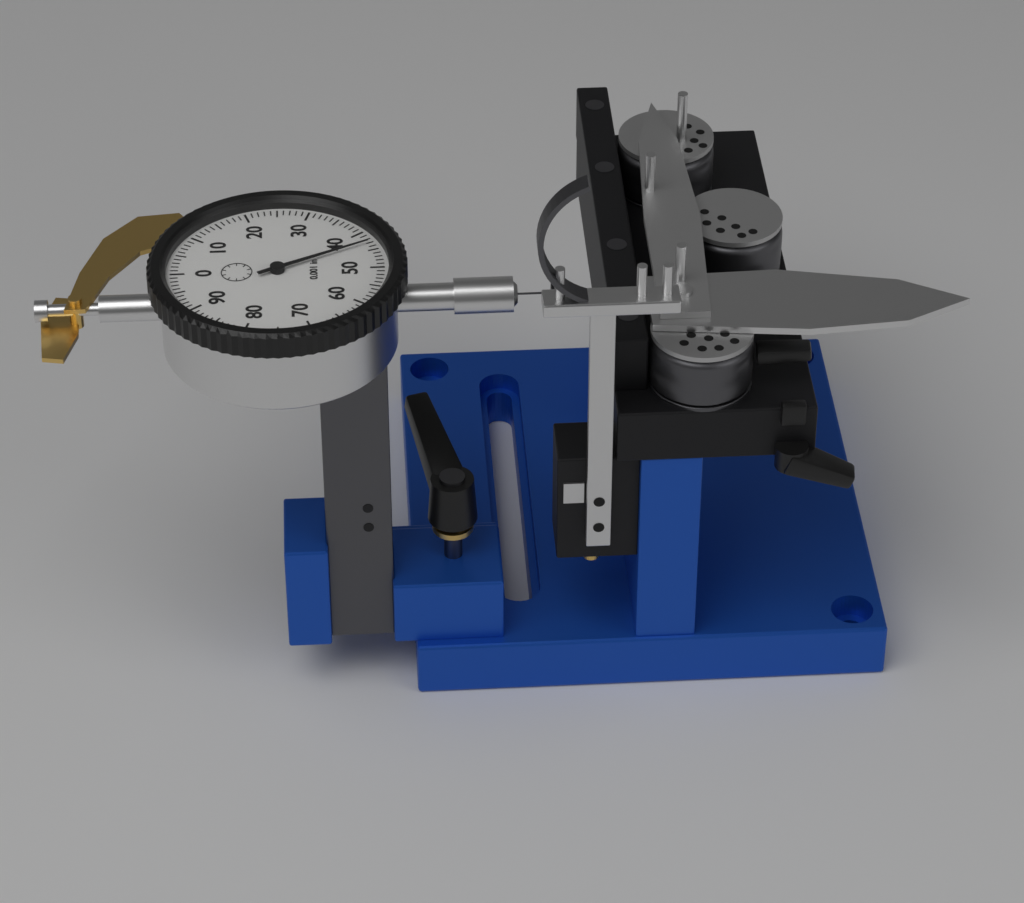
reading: 0.043 in
